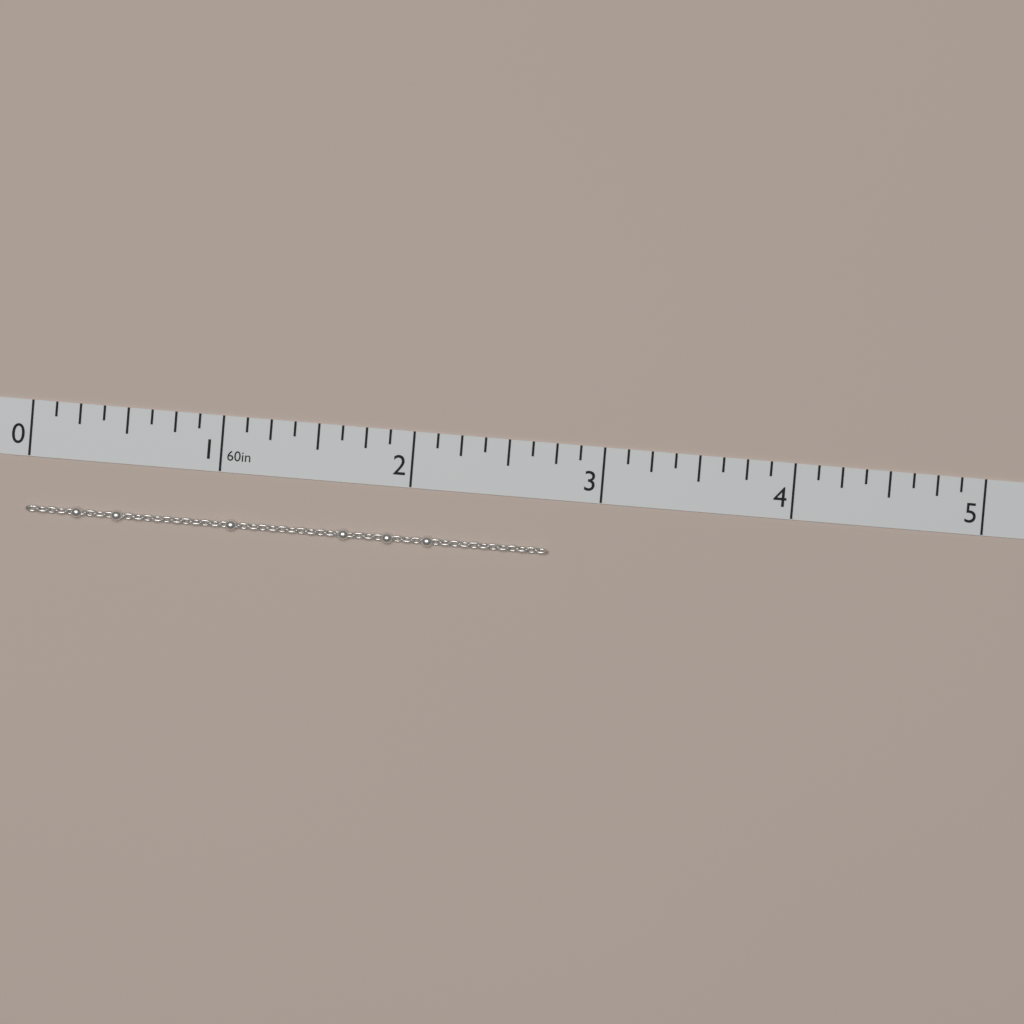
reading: 2.750 in
